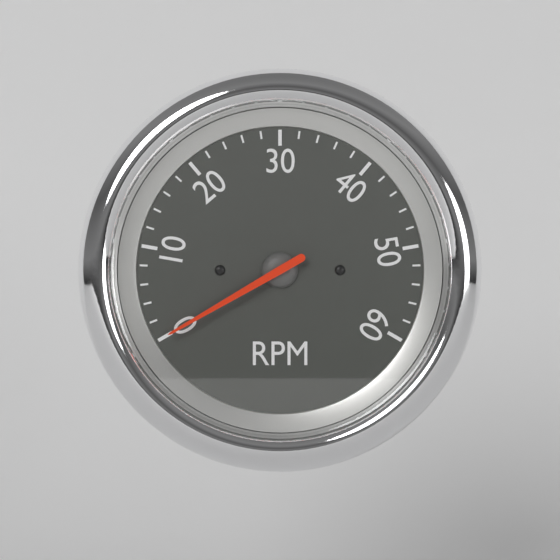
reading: 0 RPM
